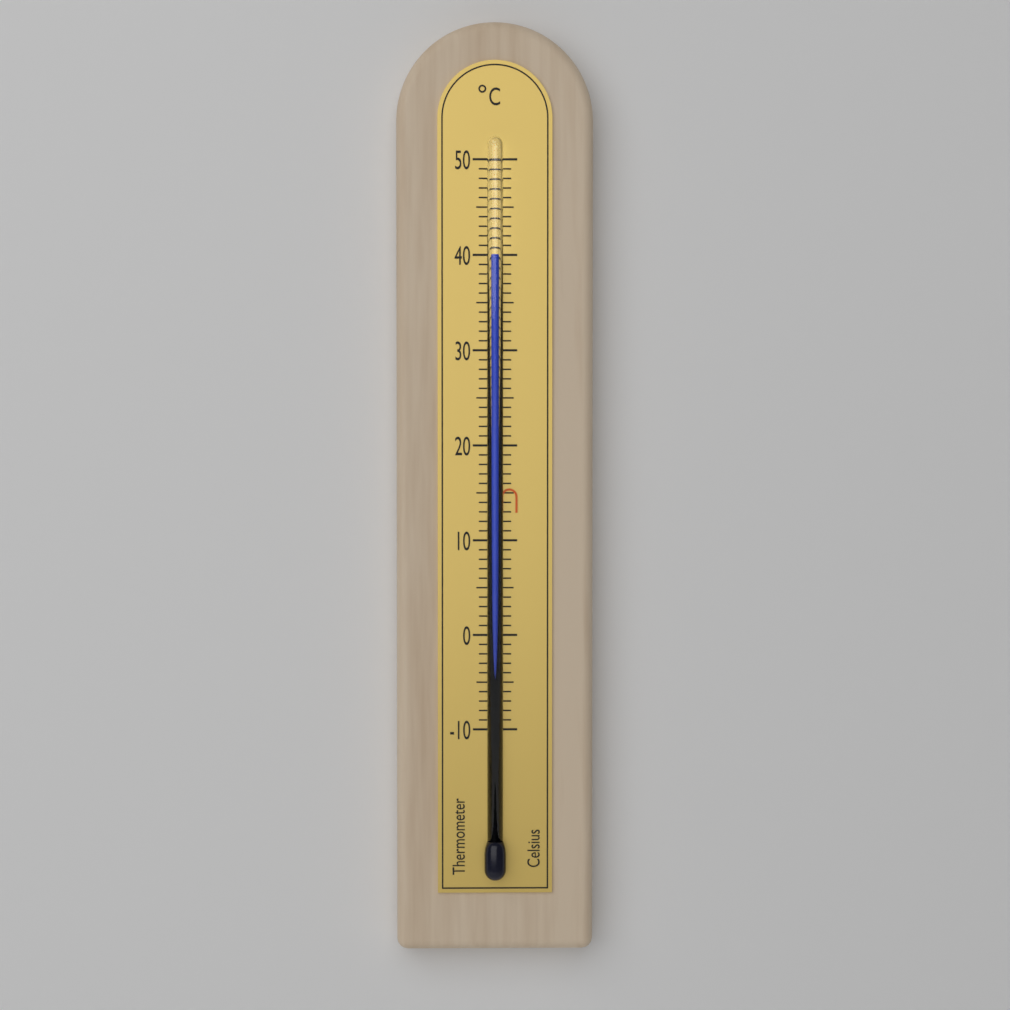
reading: 40 °C
